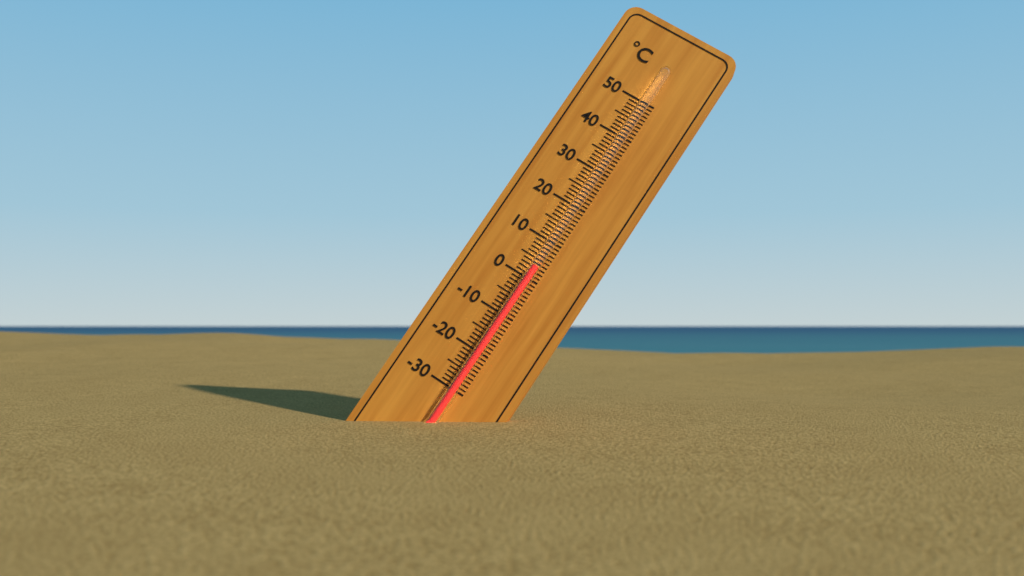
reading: 3 °C
